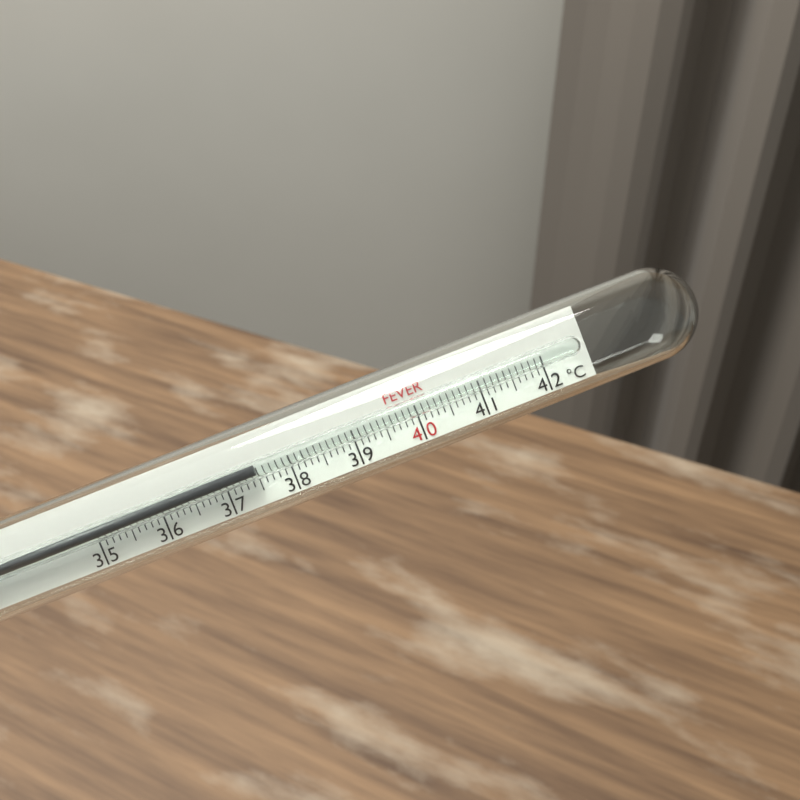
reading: 37.5 °C
